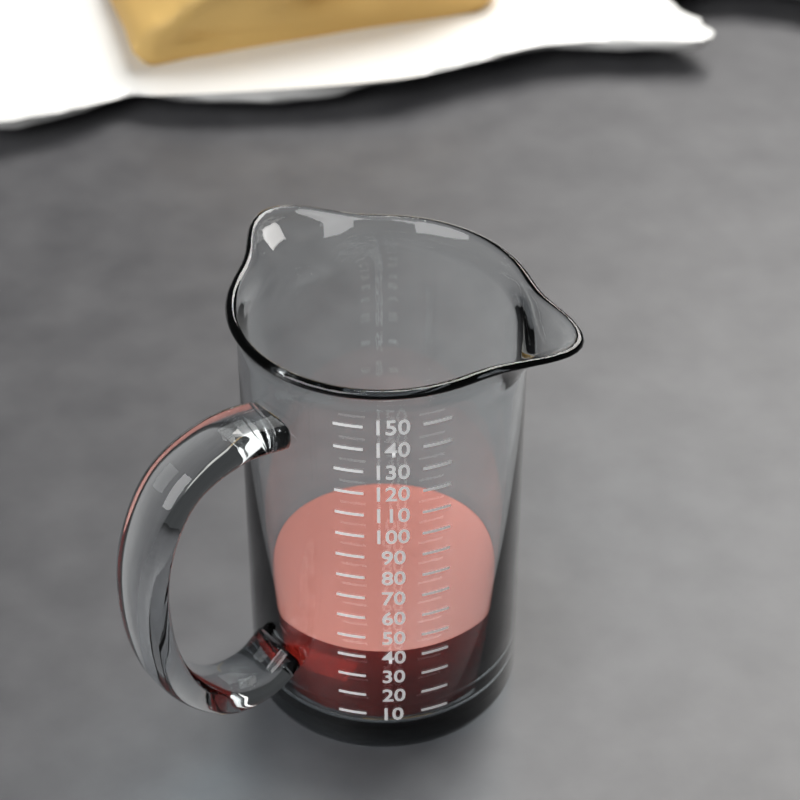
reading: 40 (no unit)
